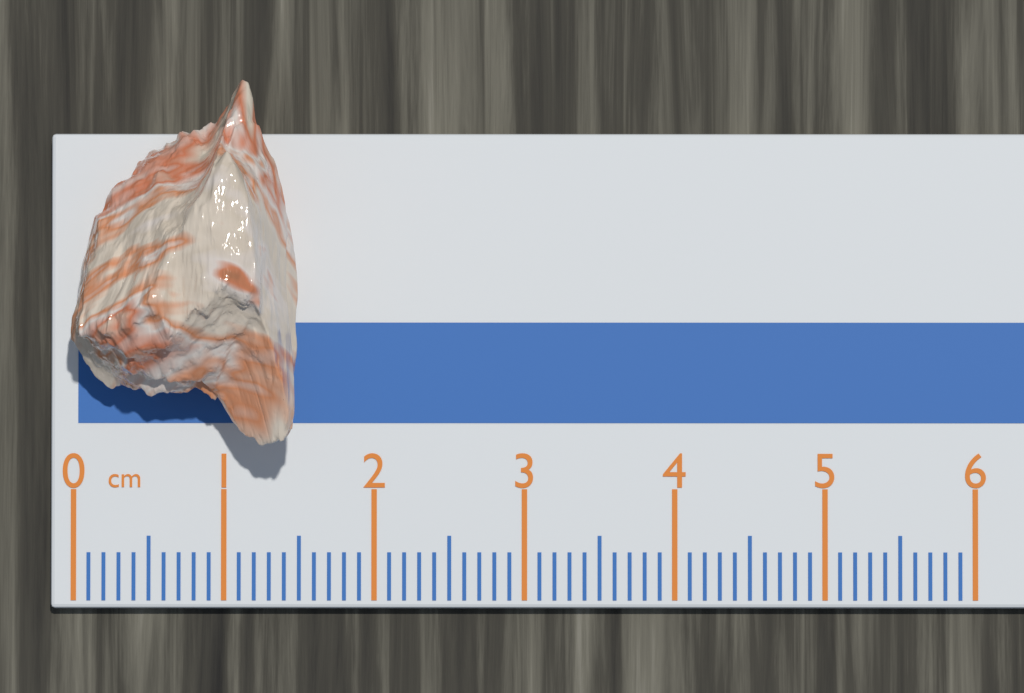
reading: 1.5 cm
